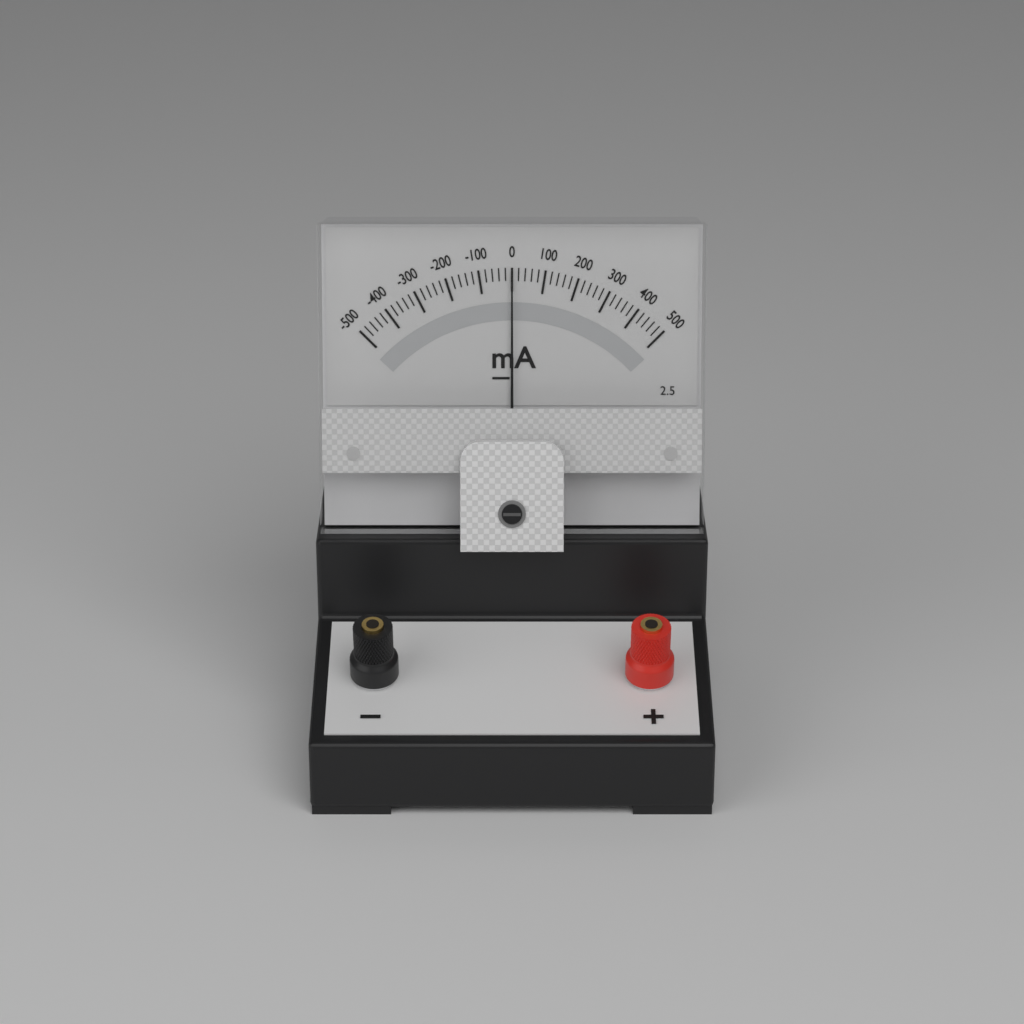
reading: 0 mA
